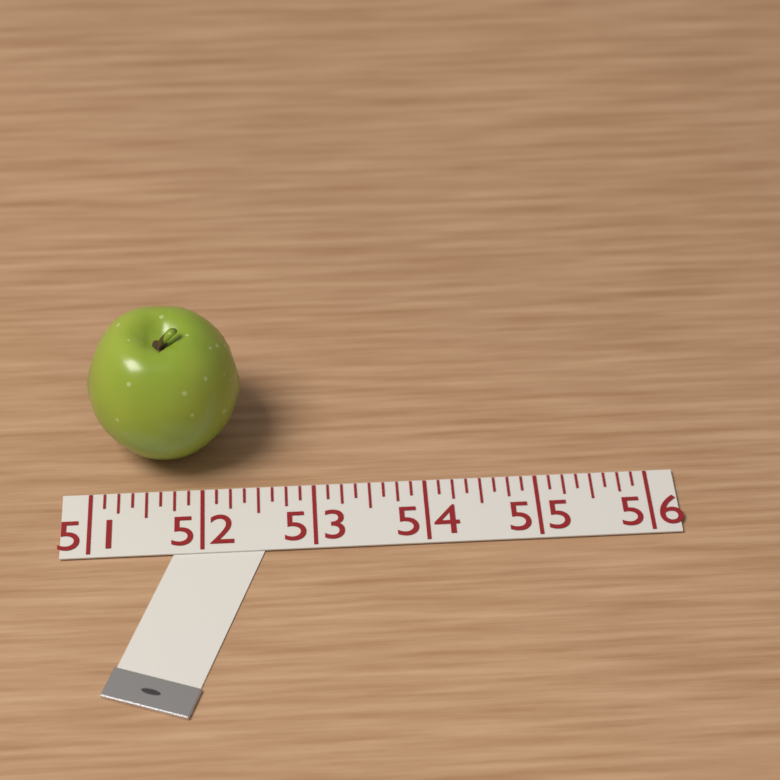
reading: 52.375 (no unit)
